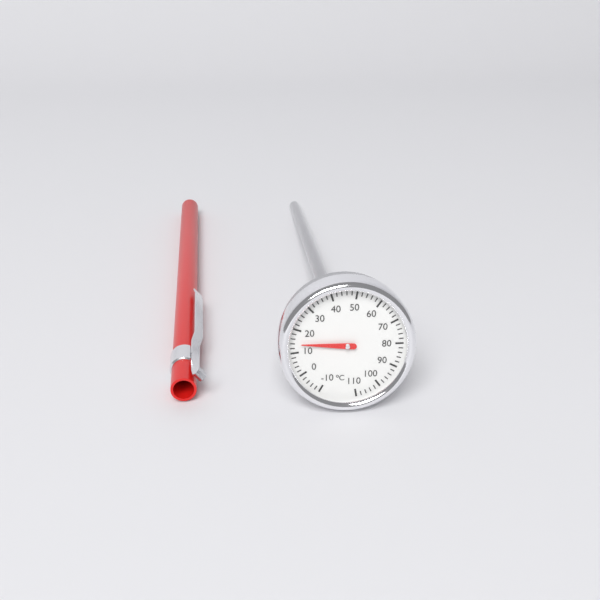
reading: 14 °C
